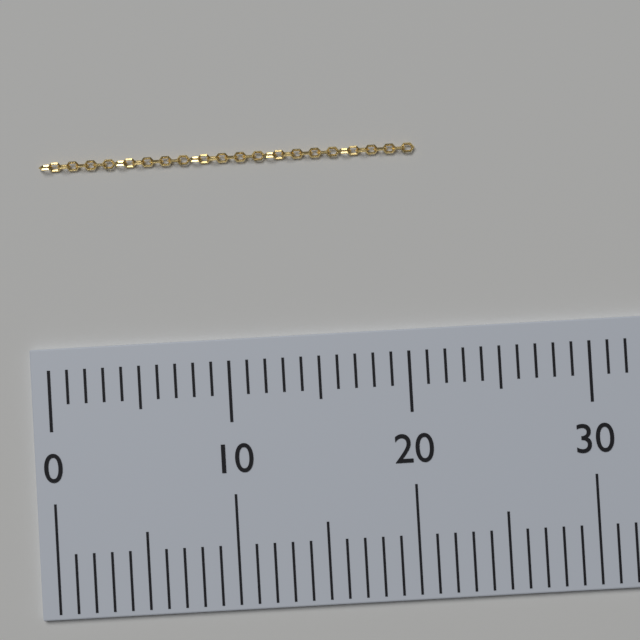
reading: 21 (no unit)
